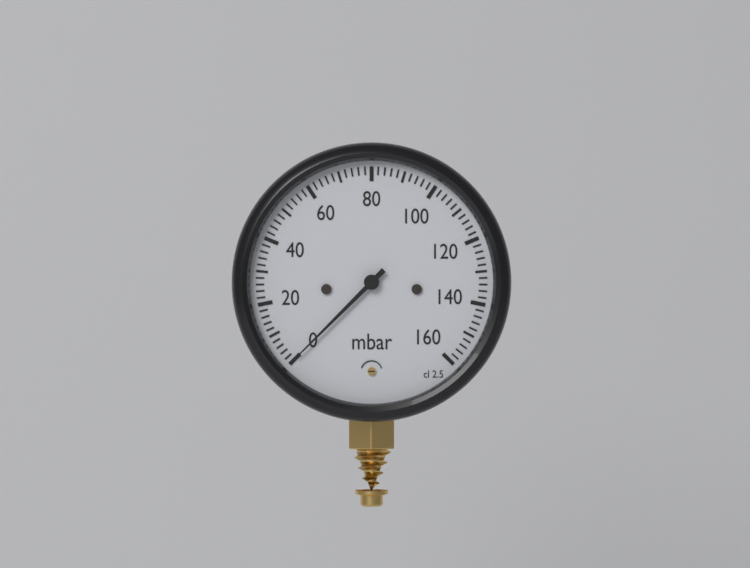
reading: 0 mbar
